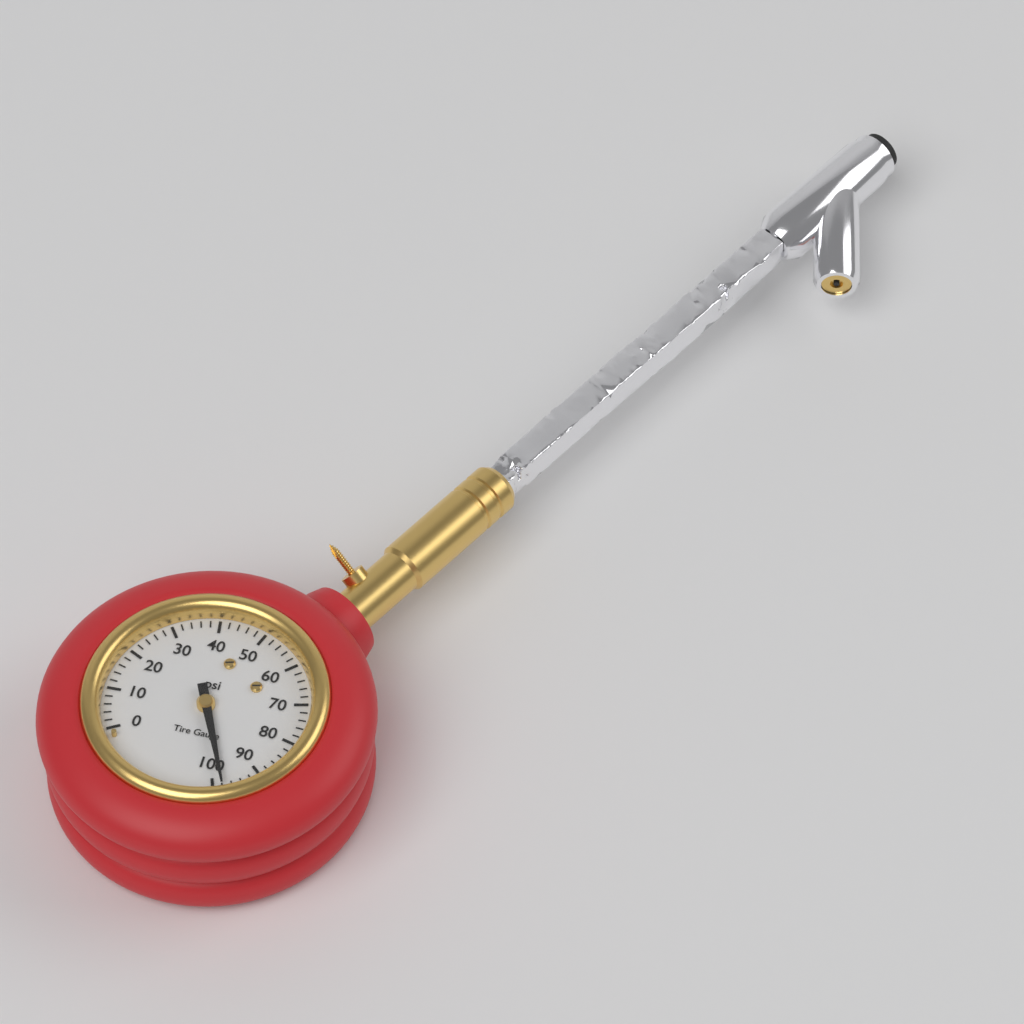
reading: 98 psi
